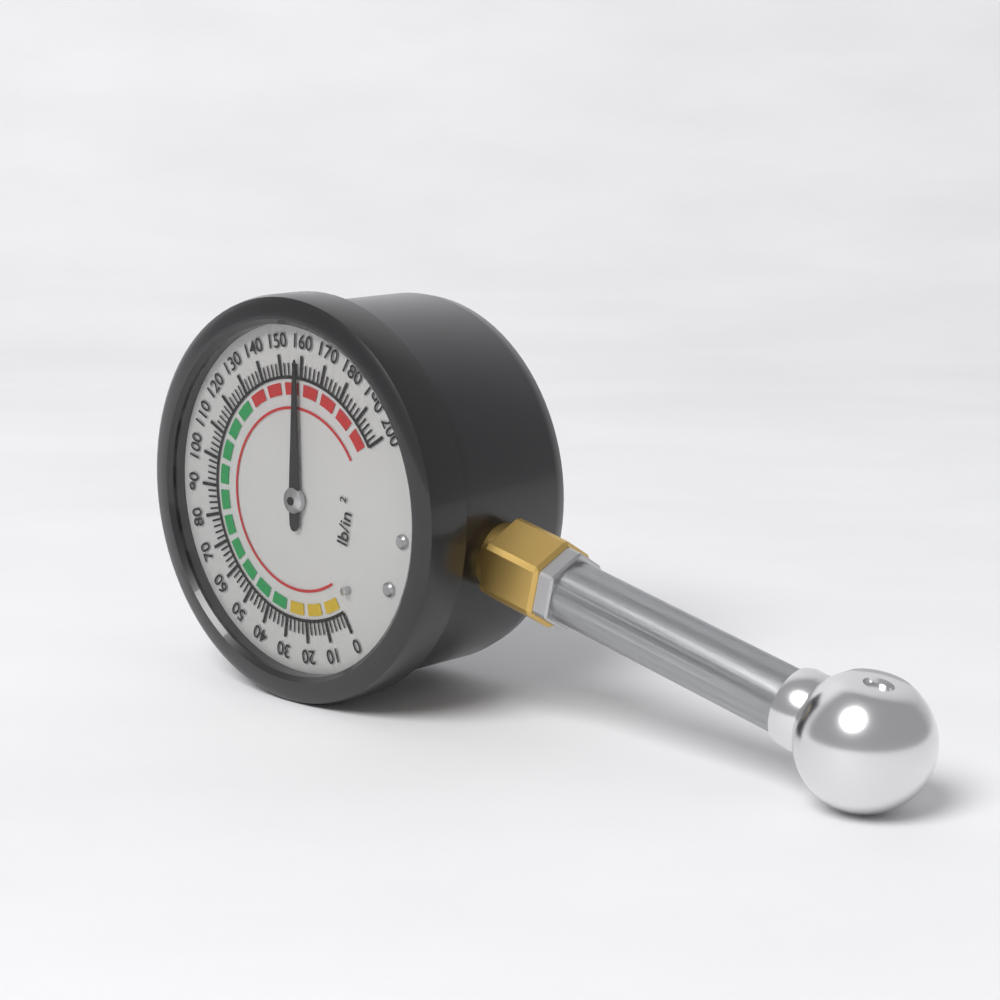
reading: 158 psi
